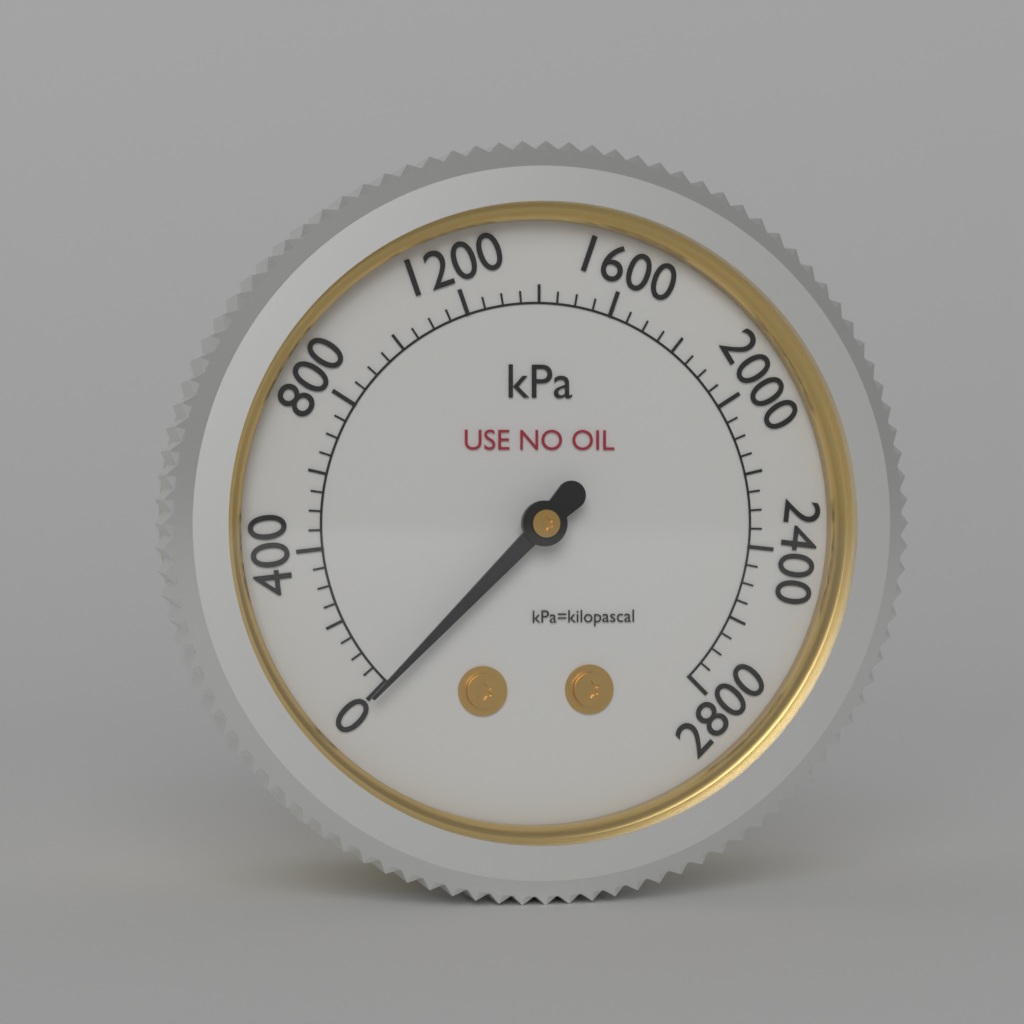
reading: 0 kPa
